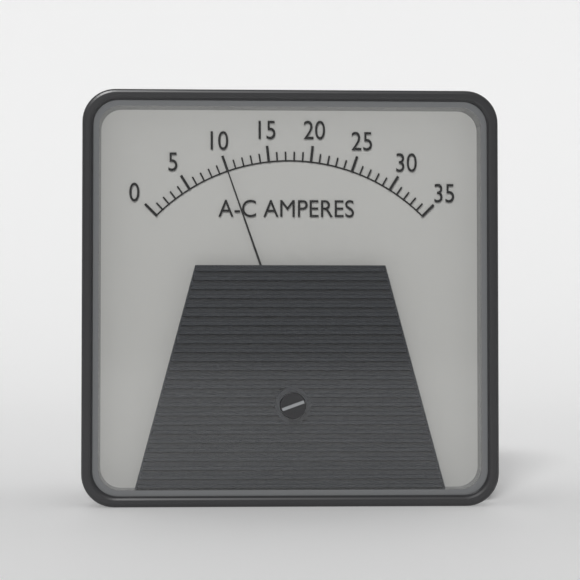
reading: 10 A
